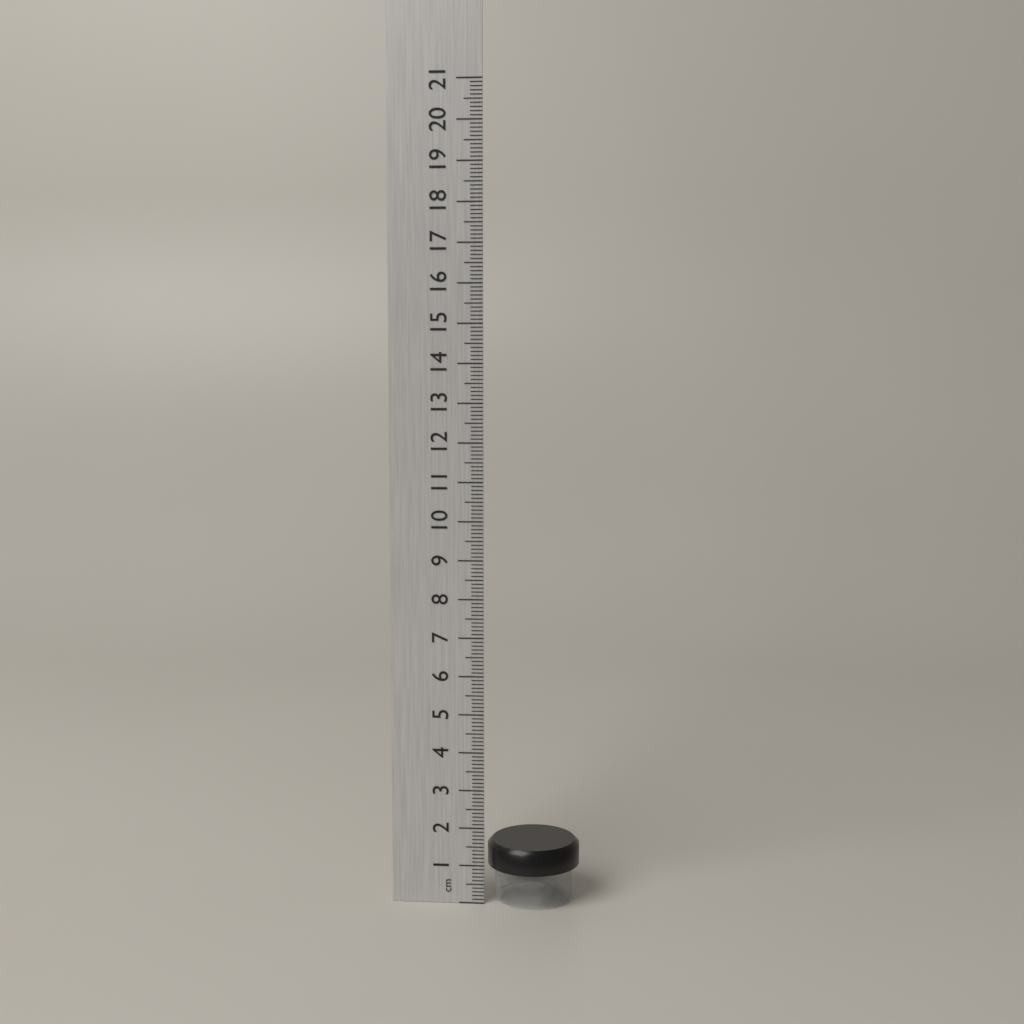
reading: 1.6 cm
